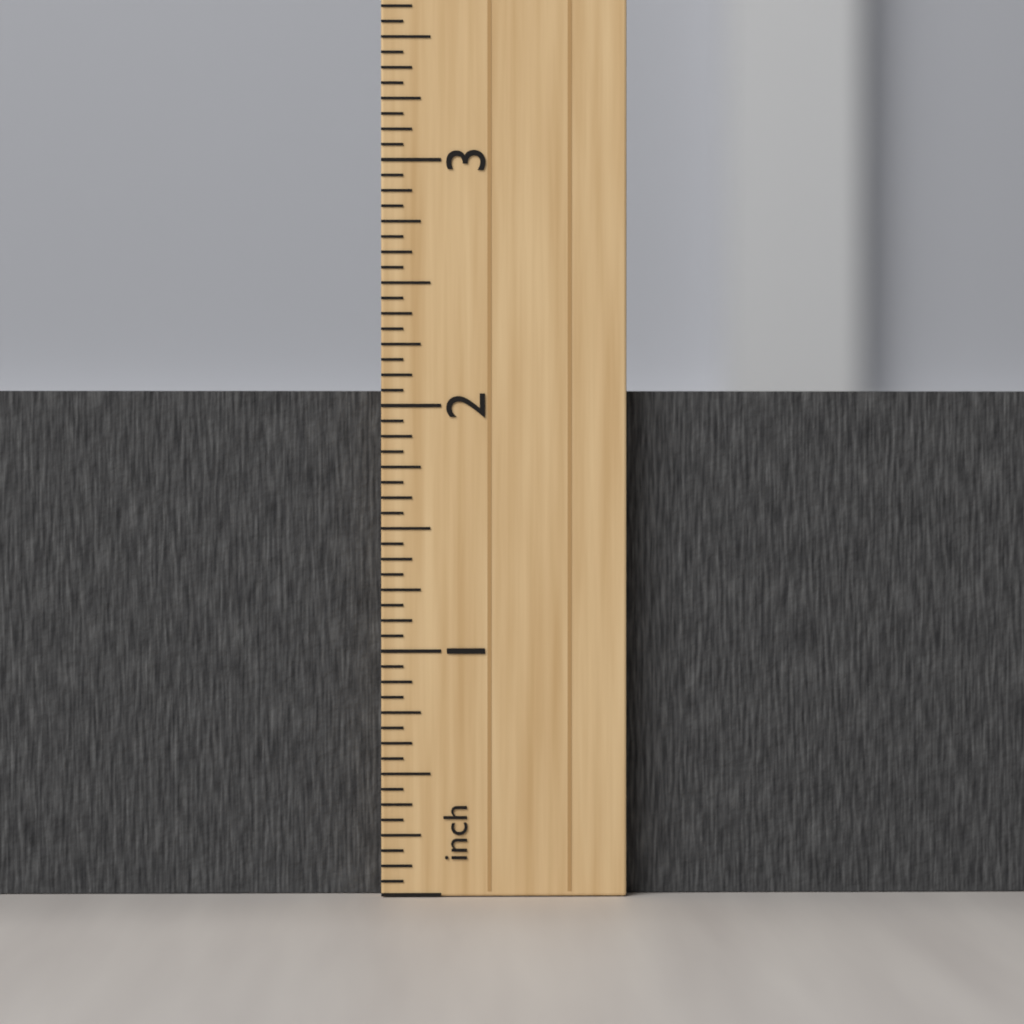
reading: 2.0625 inch
